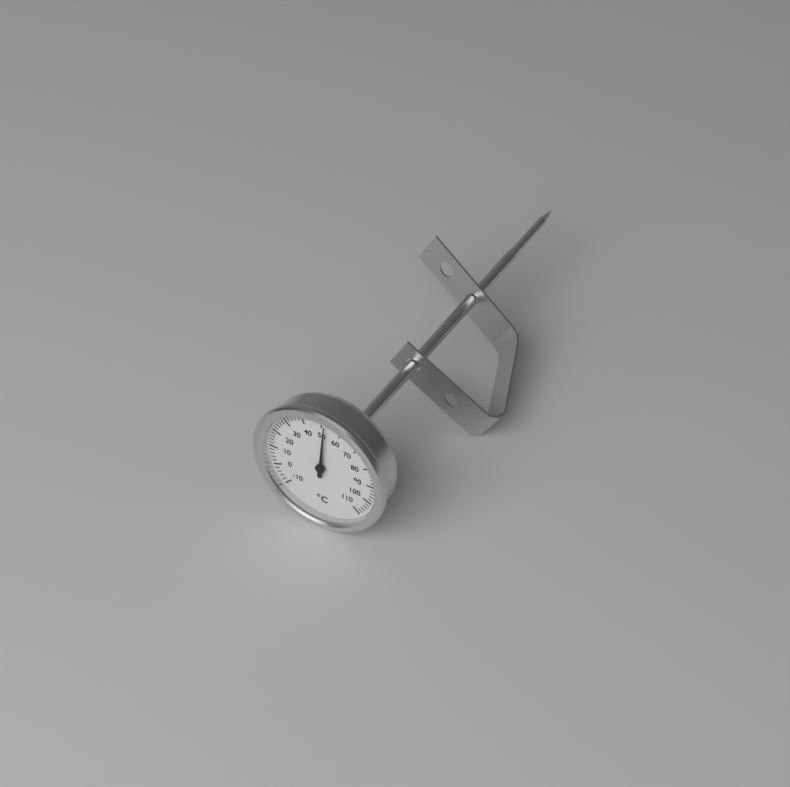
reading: 52 °C
